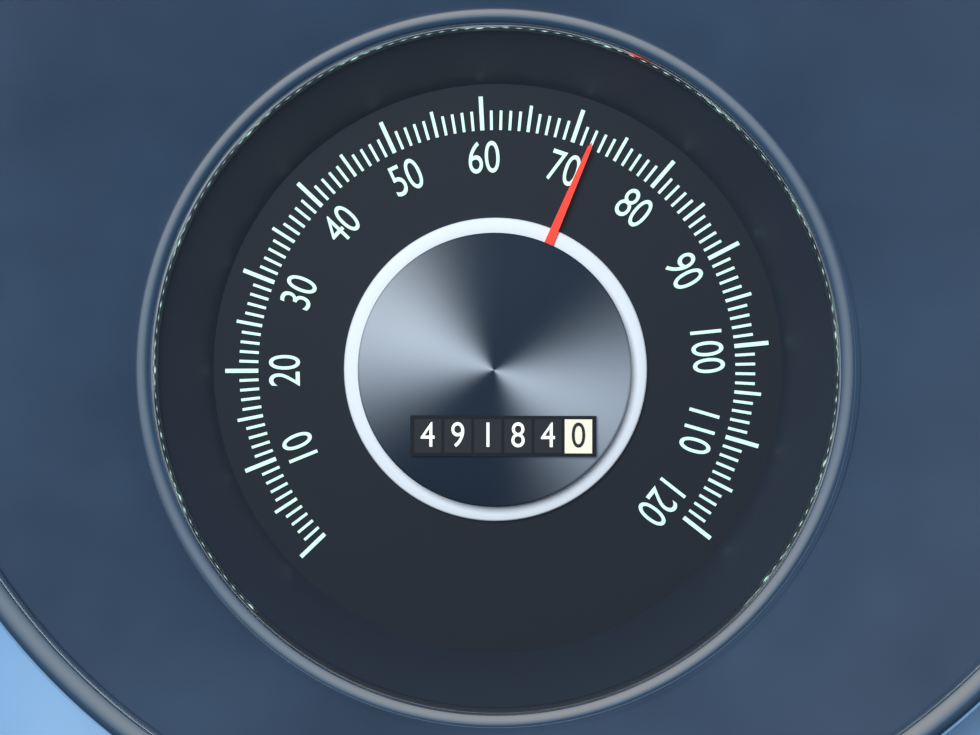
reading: 72 (no unit)
